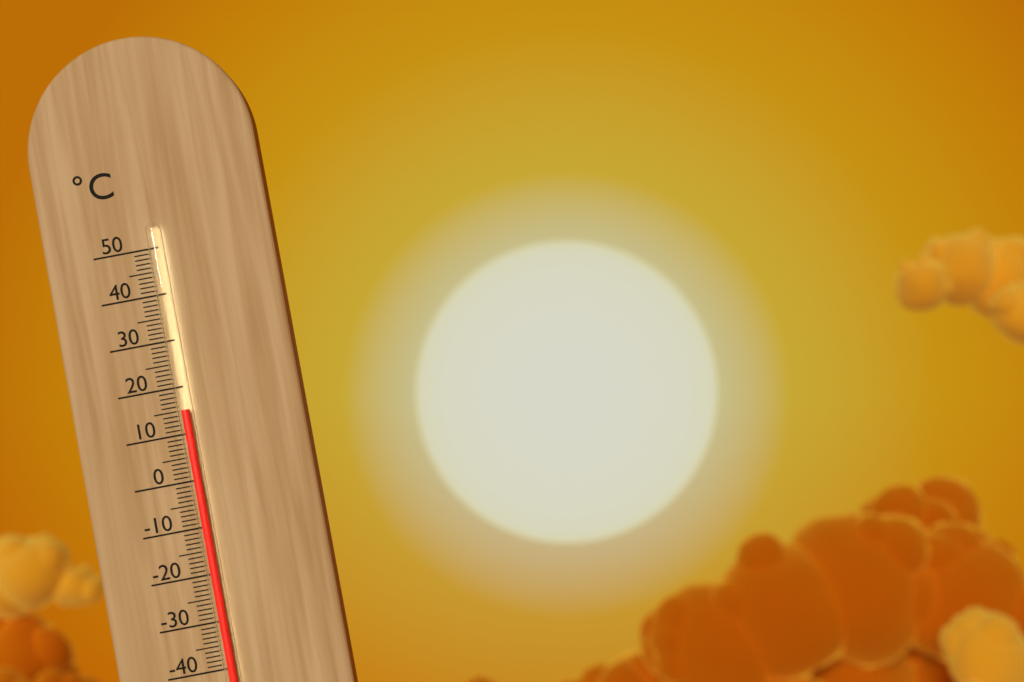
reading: 15 °C
